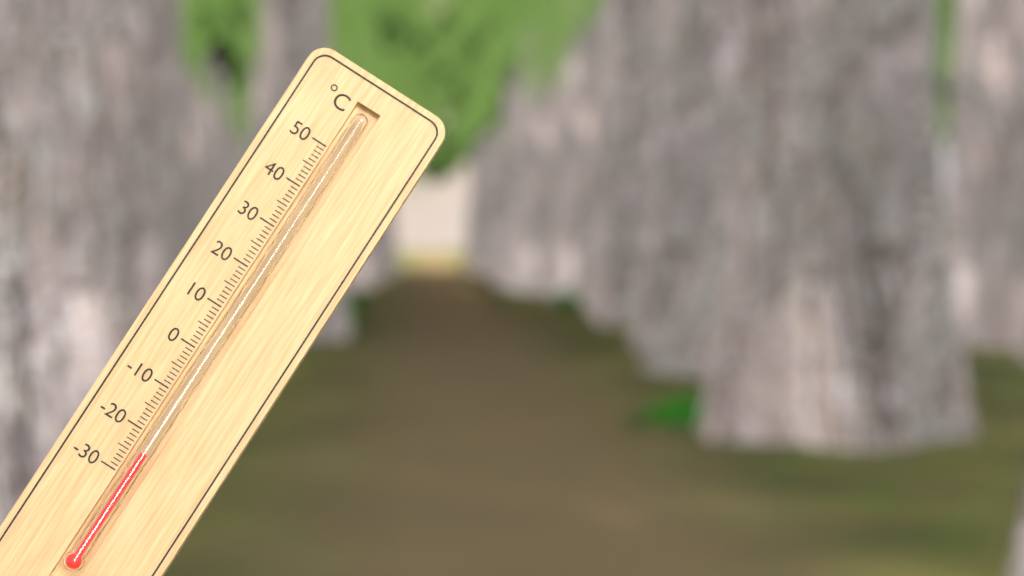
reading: -24 °C
